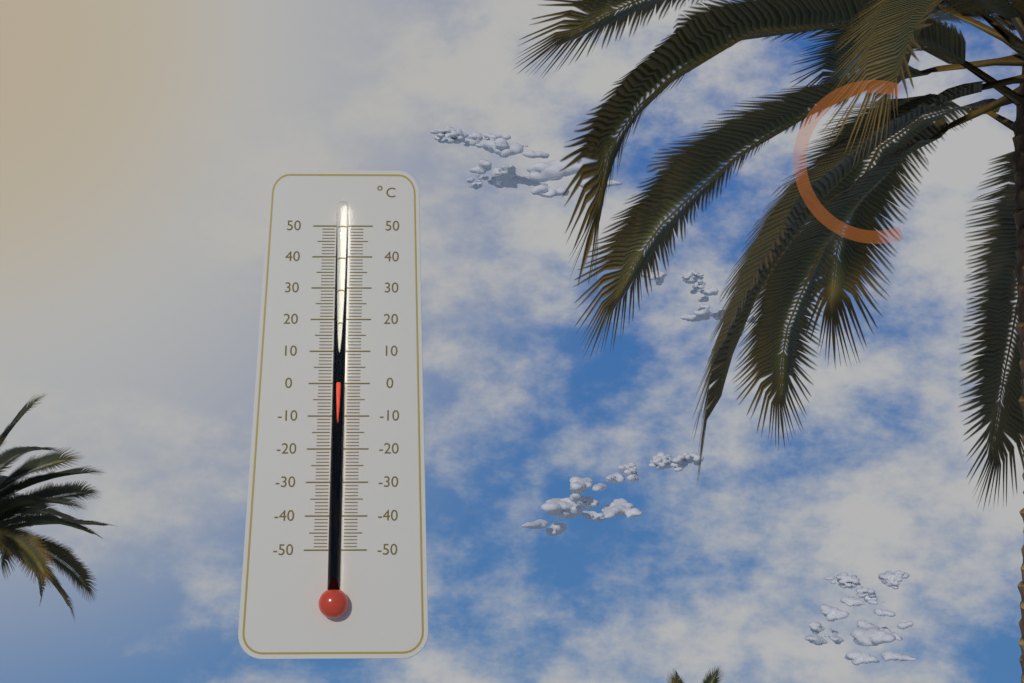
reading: 0 °C
